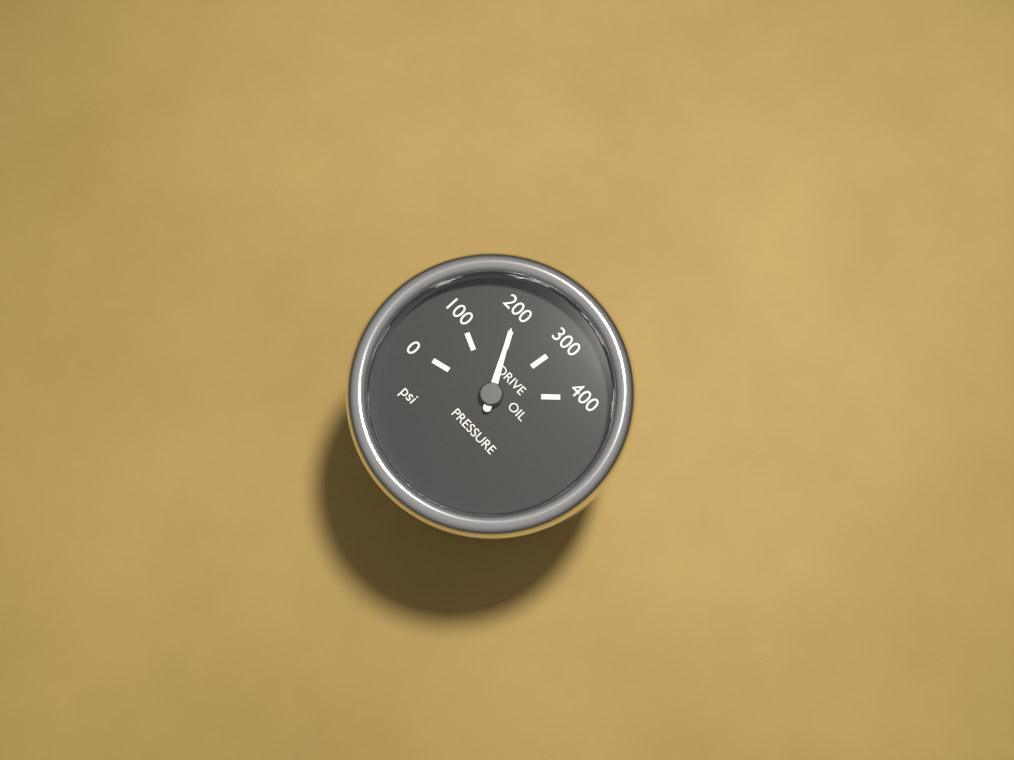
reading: 200 psi
